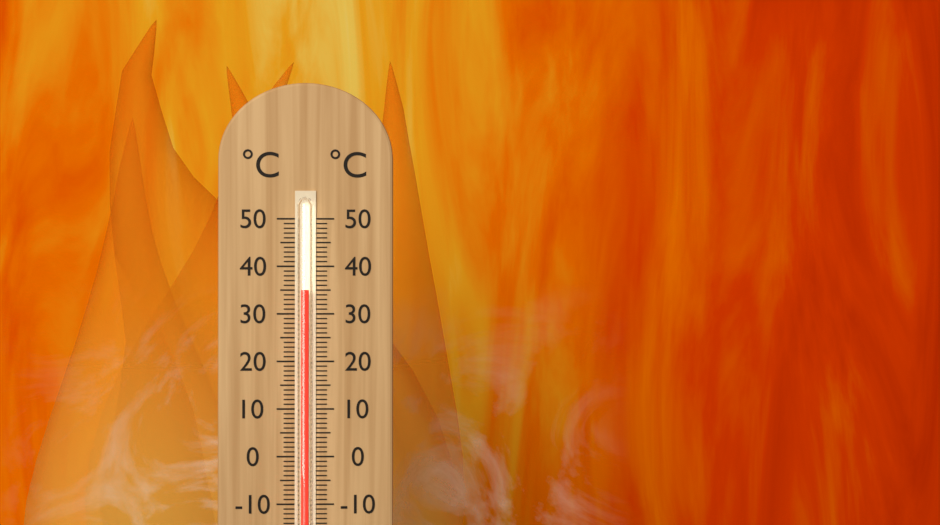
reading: 35 °C
